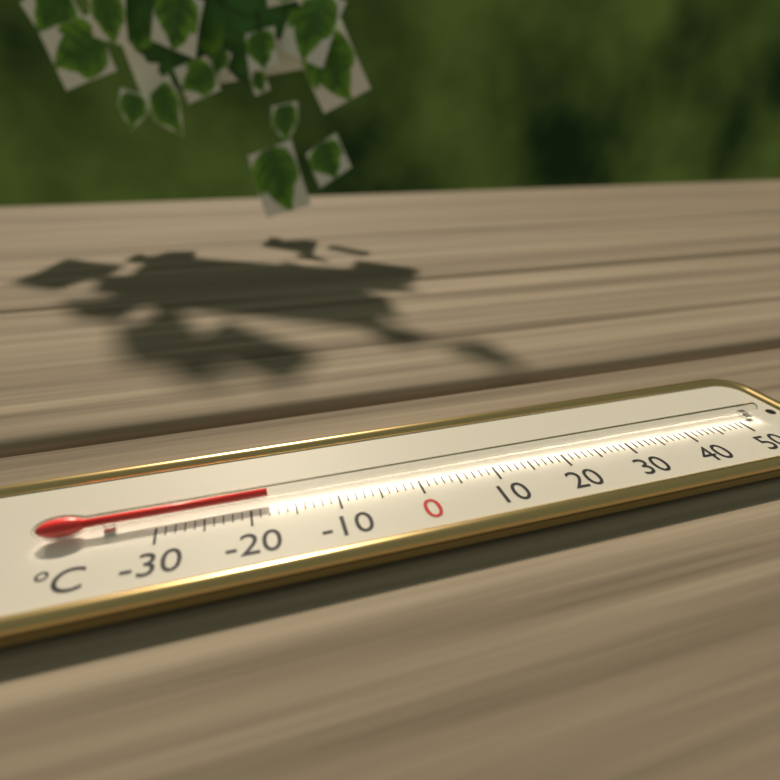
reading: -18 °C
